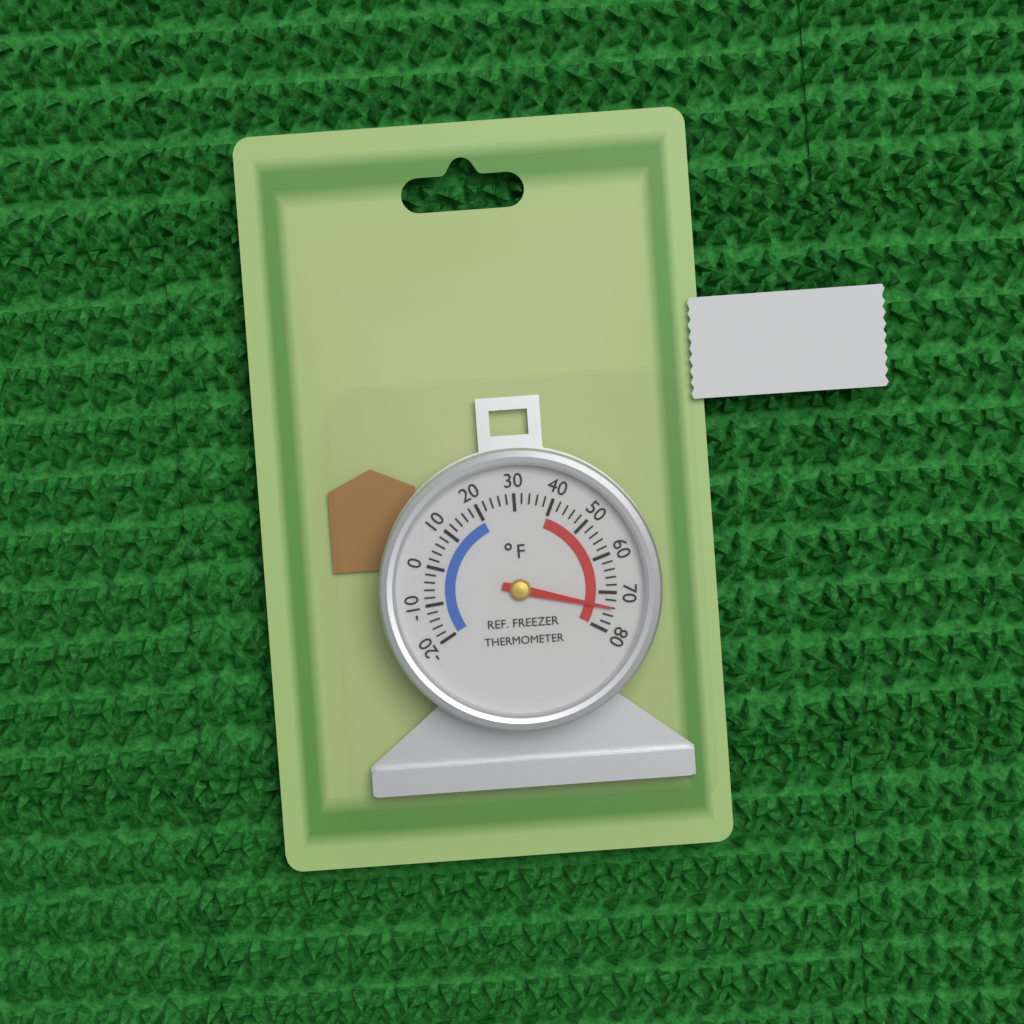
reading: 74 °F
